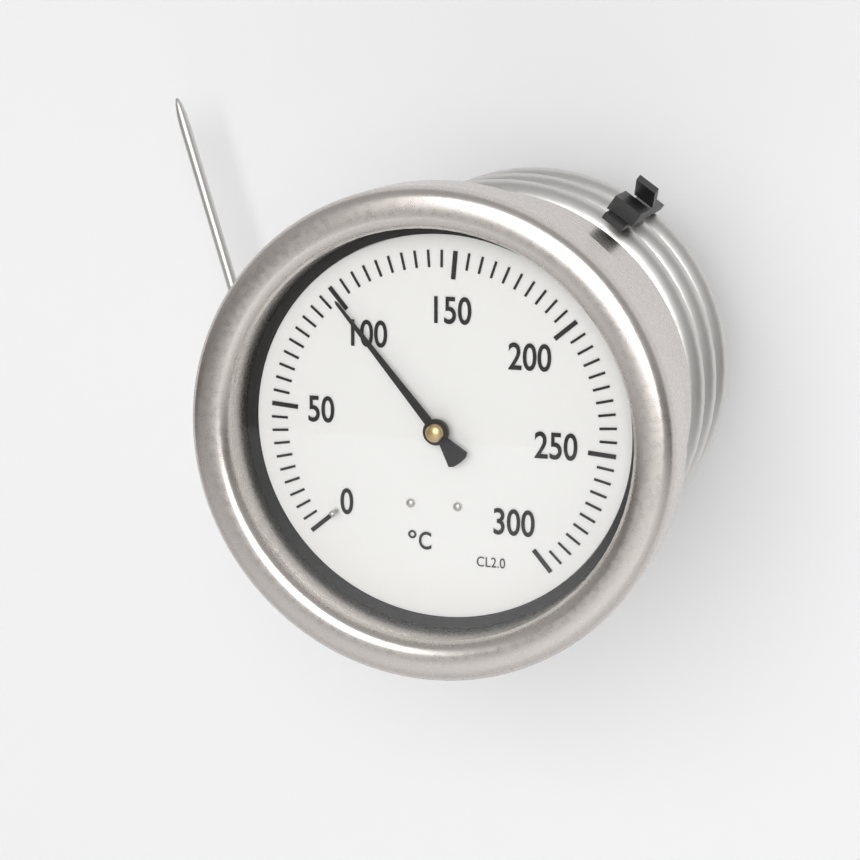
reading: 100 °C
